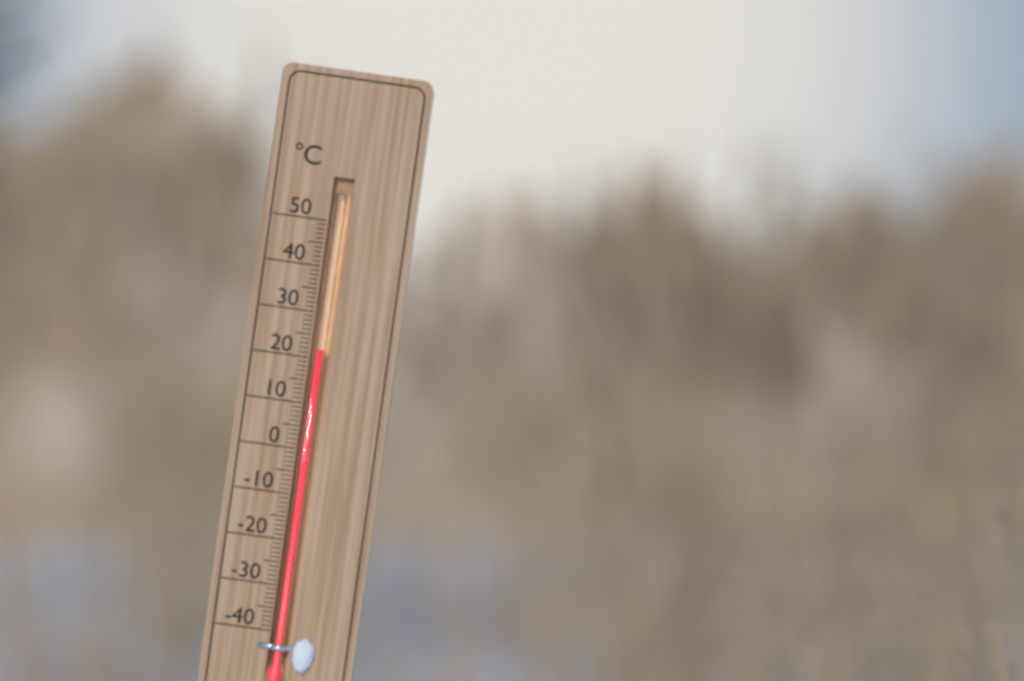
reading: 22 °C
